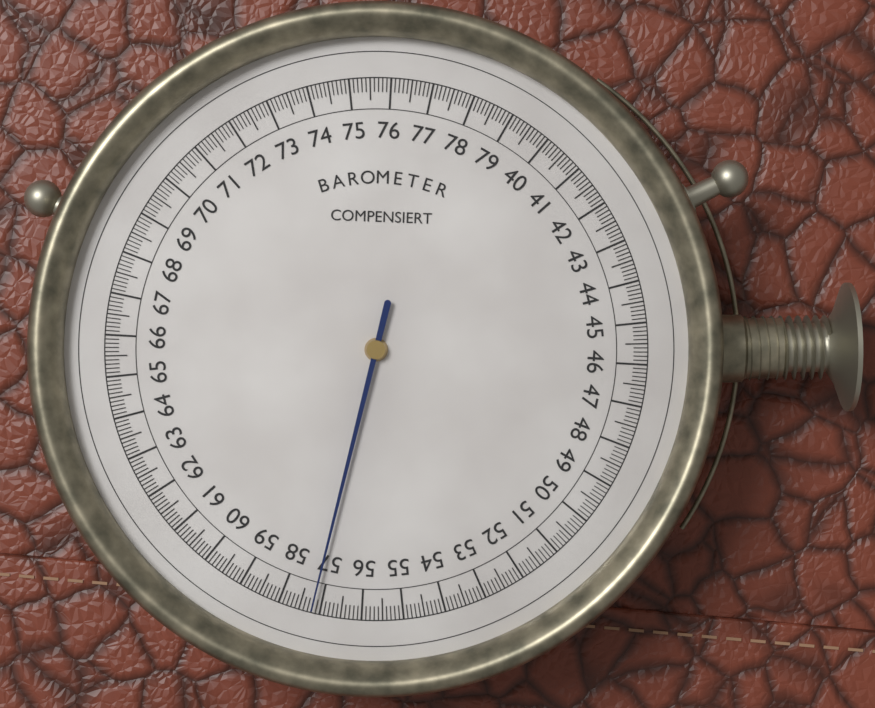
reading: 57.2 (no unit)
